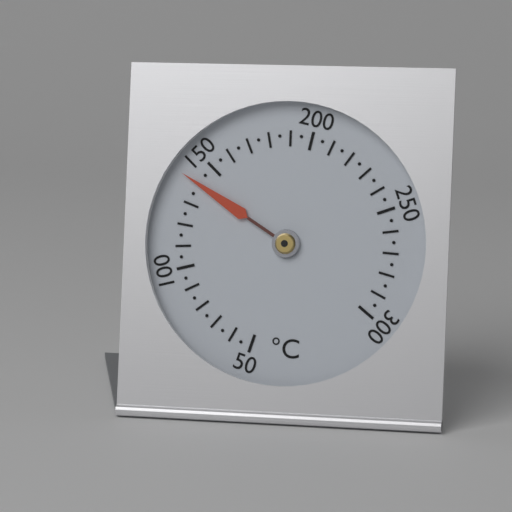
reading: 140 °C
